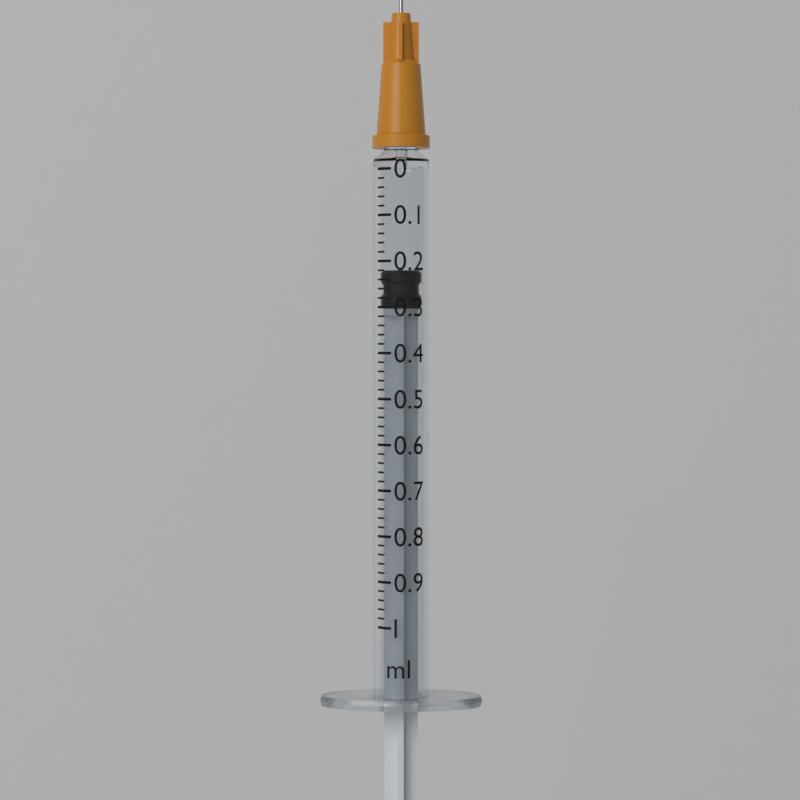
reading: 0.22 ml
